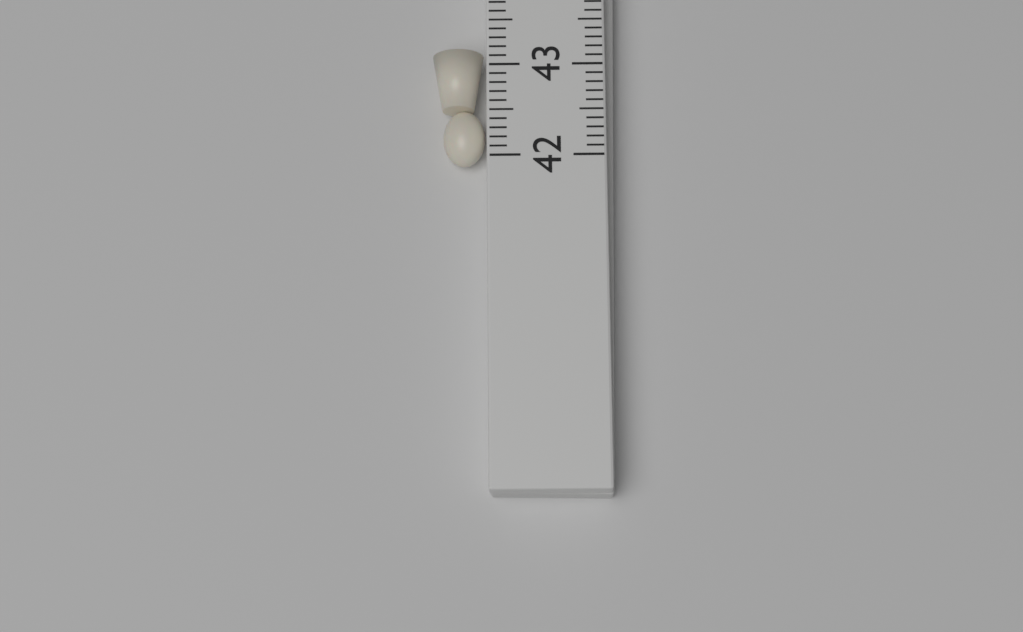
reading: 43.2 (no unit)
